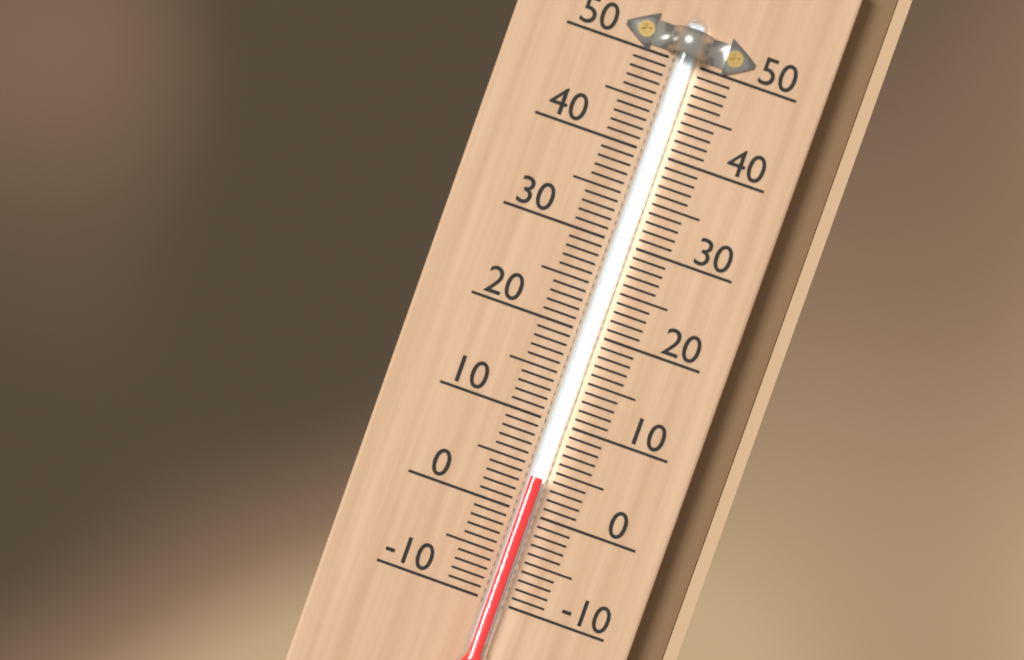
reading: 4 (no unit)
